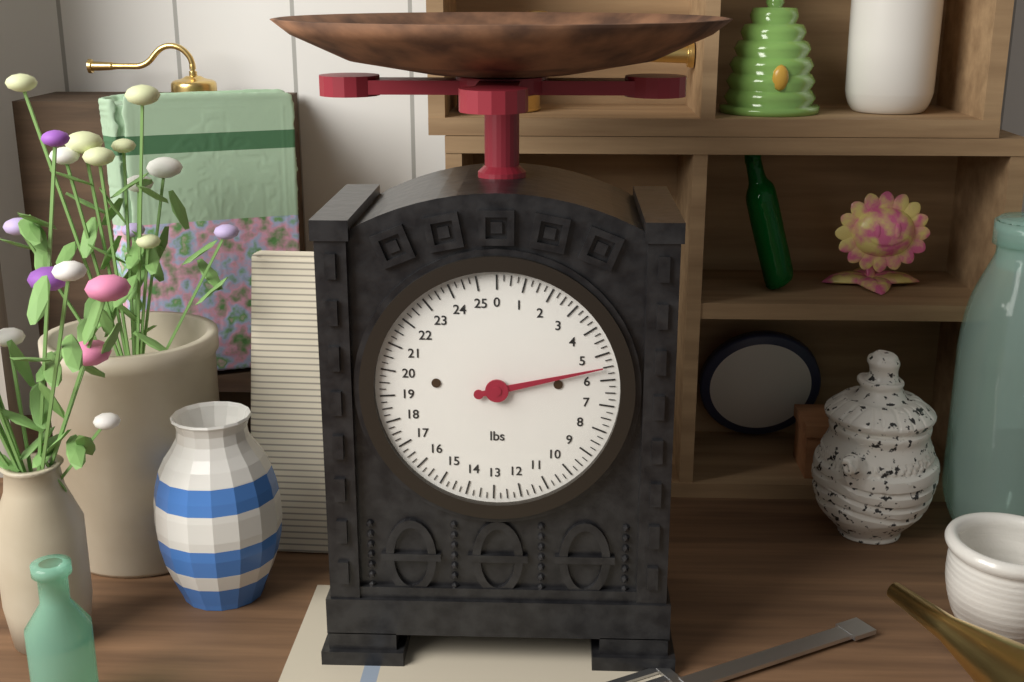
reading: 5.50 lbs
